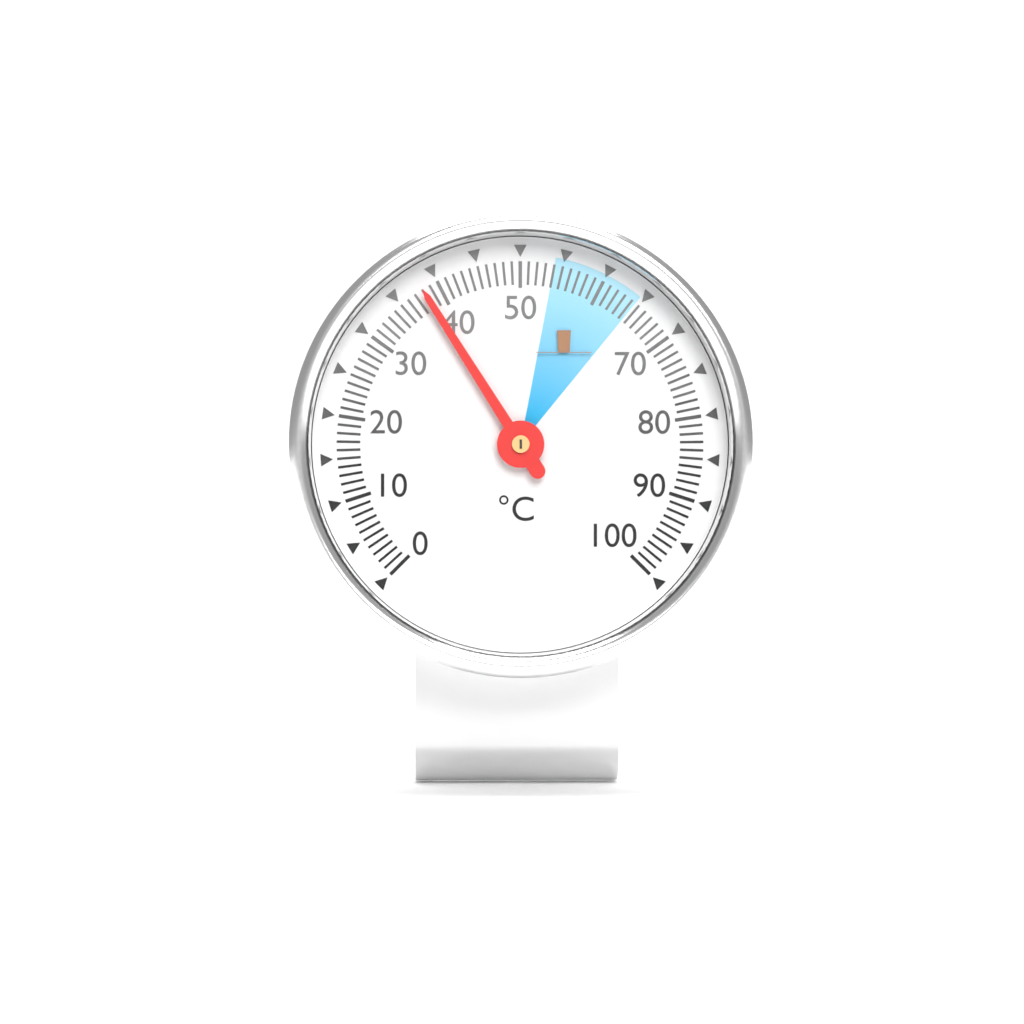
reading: 38 °C
